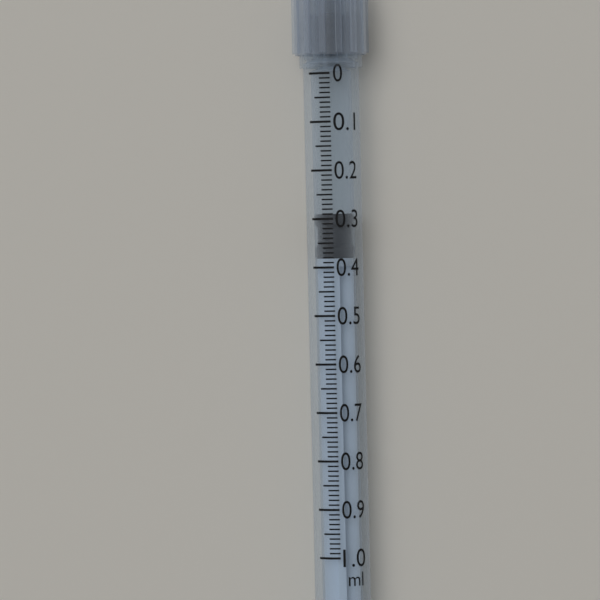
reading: 0.29 ml
